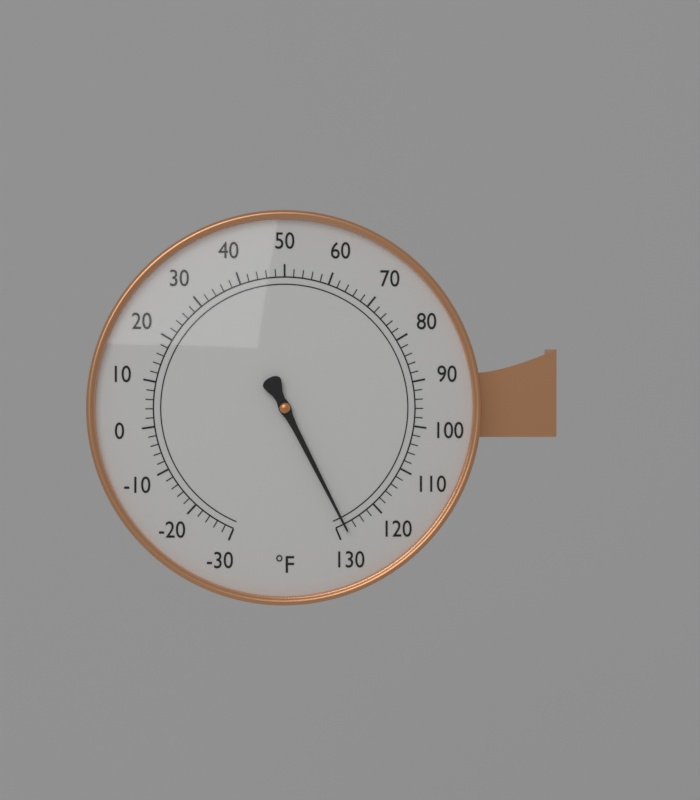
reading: 128 °F
